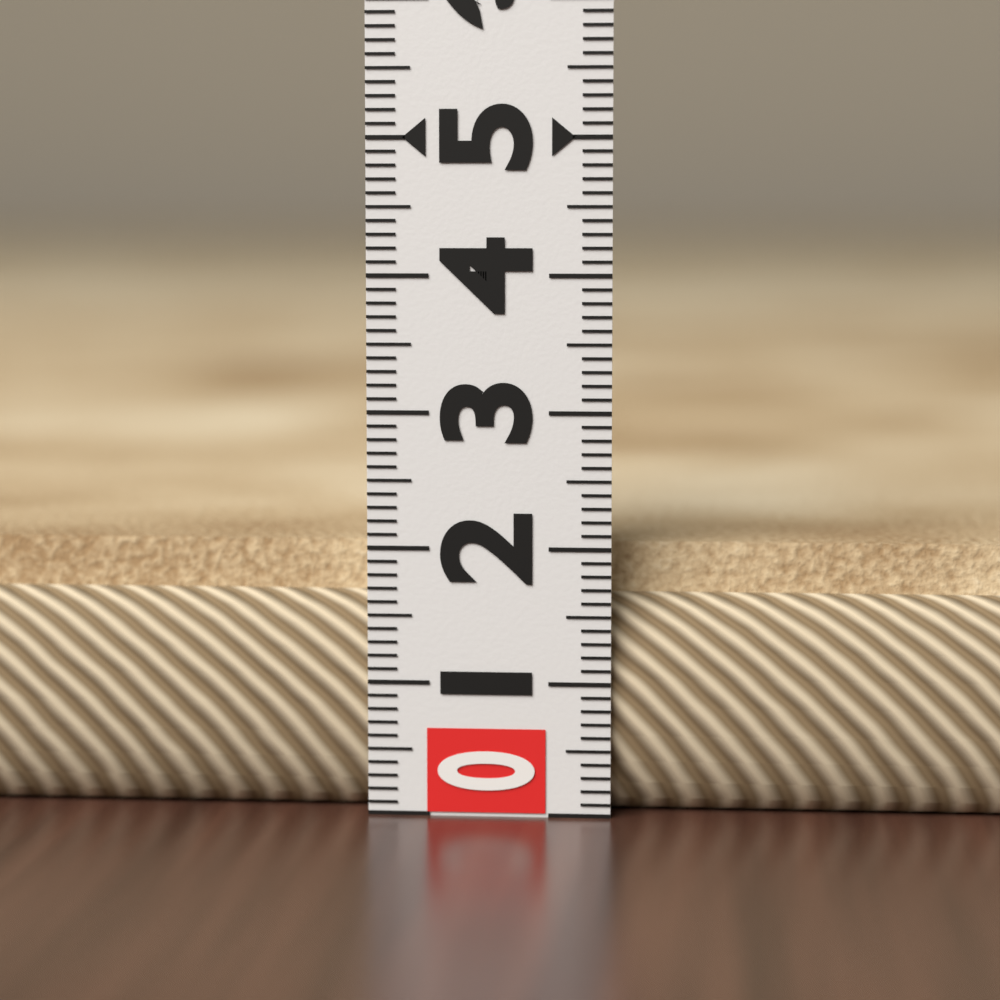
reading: 2.0 (no unit)
